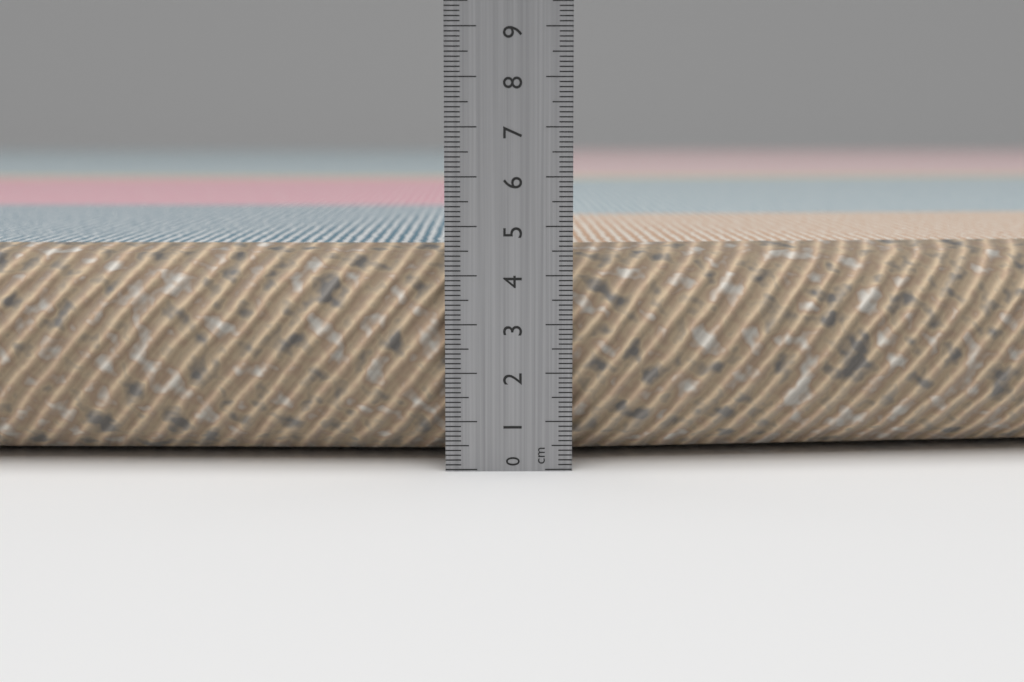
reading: 4.5 cm
